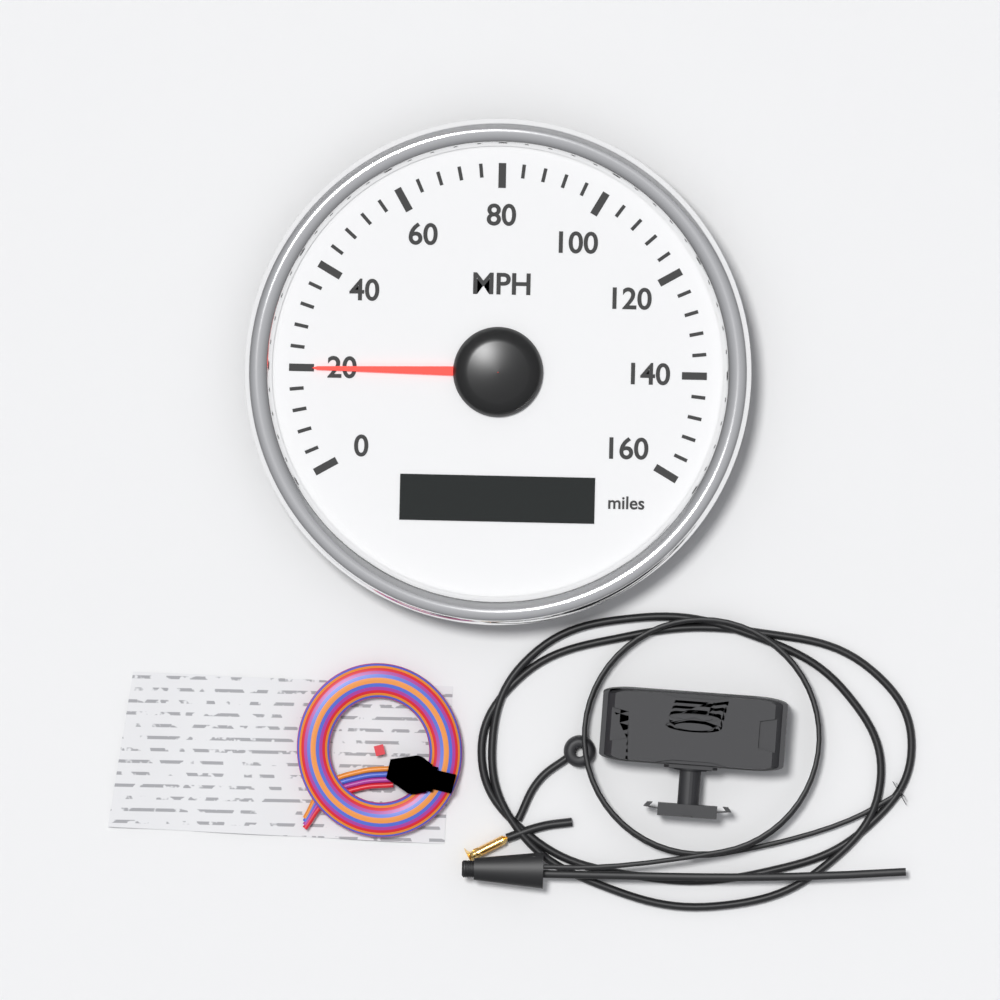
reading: 20 MPH
